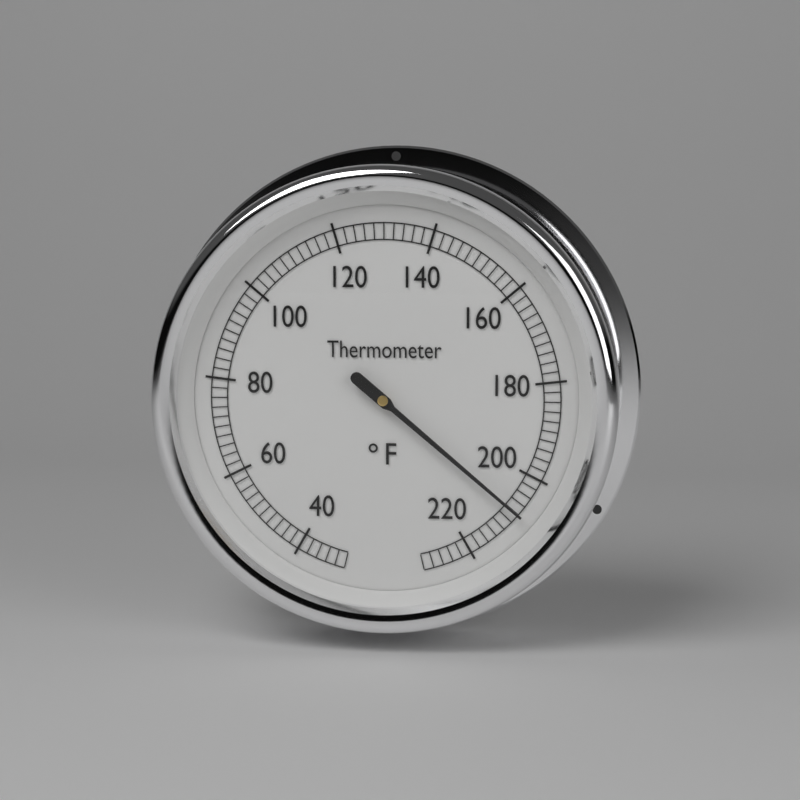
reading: 208 °F
